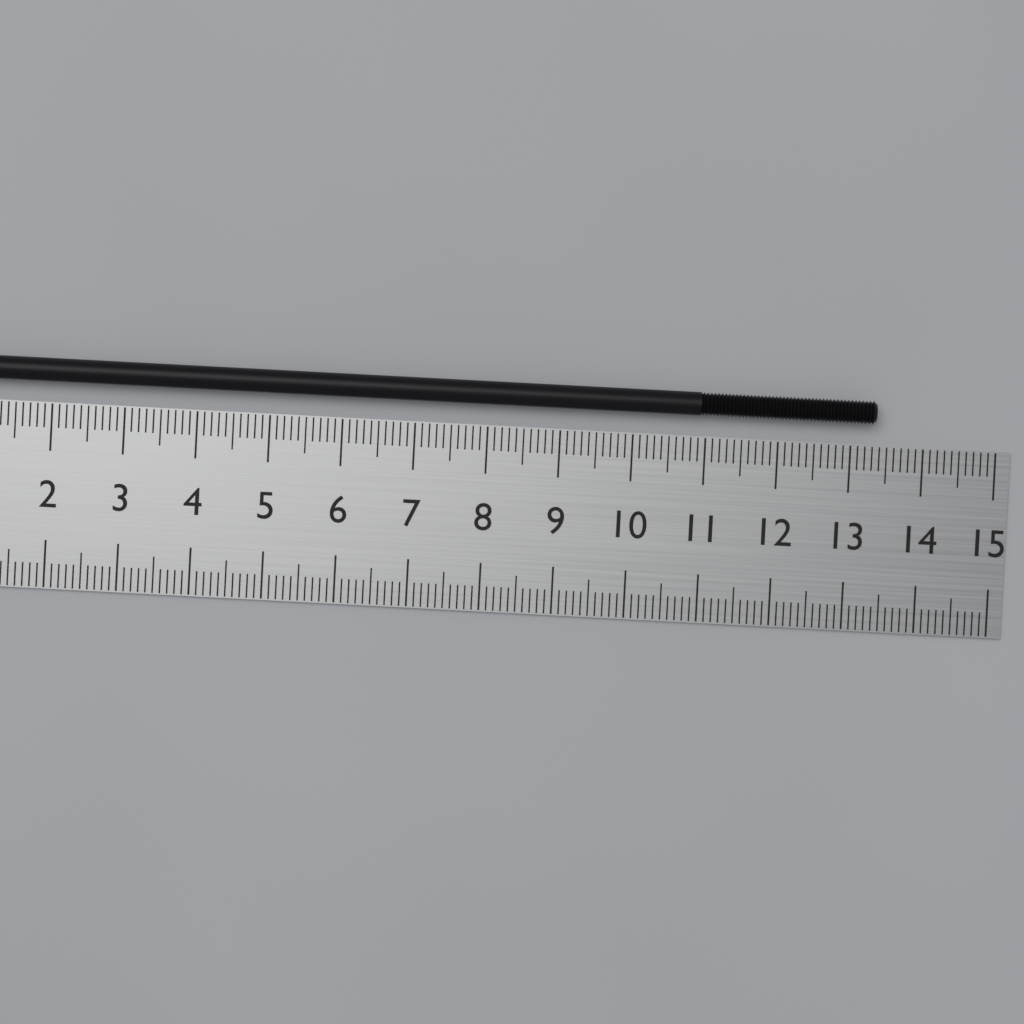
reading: 13.3 cm
